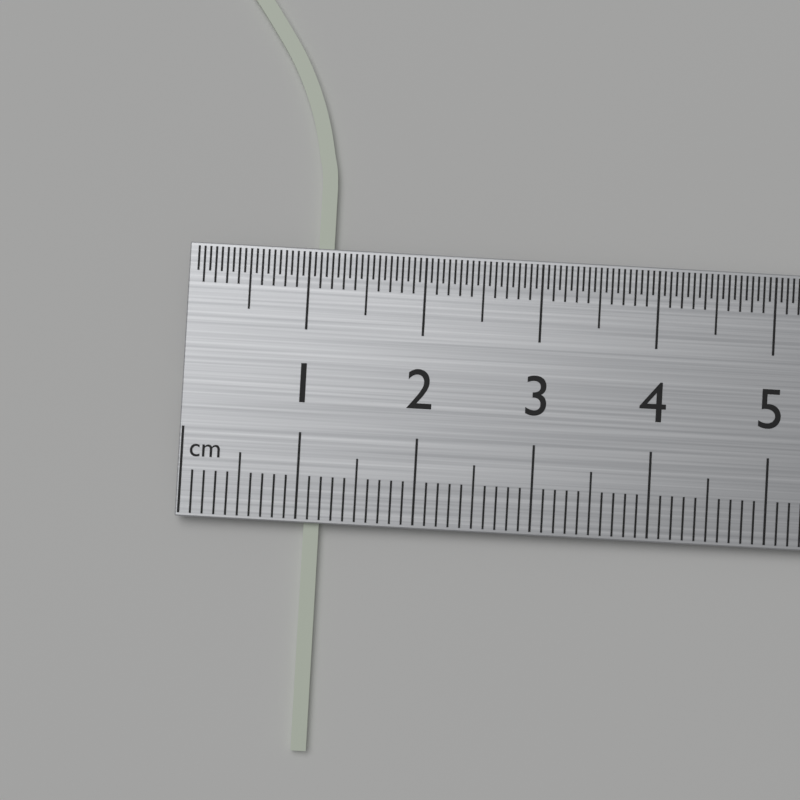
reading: 1.2 cm
